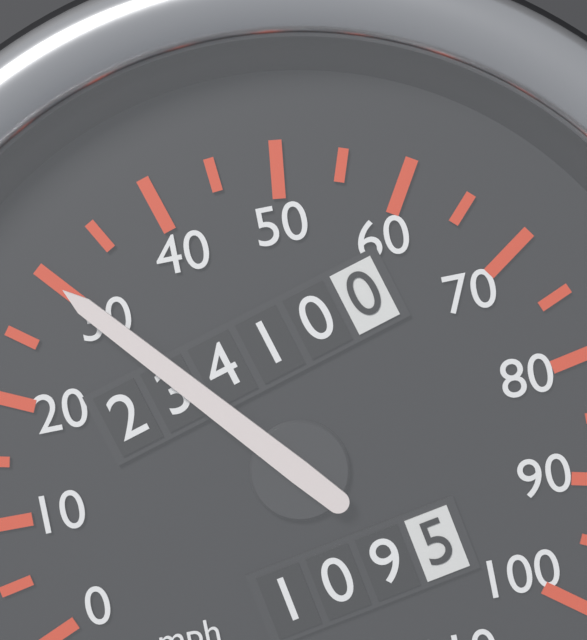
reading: 30 mph
